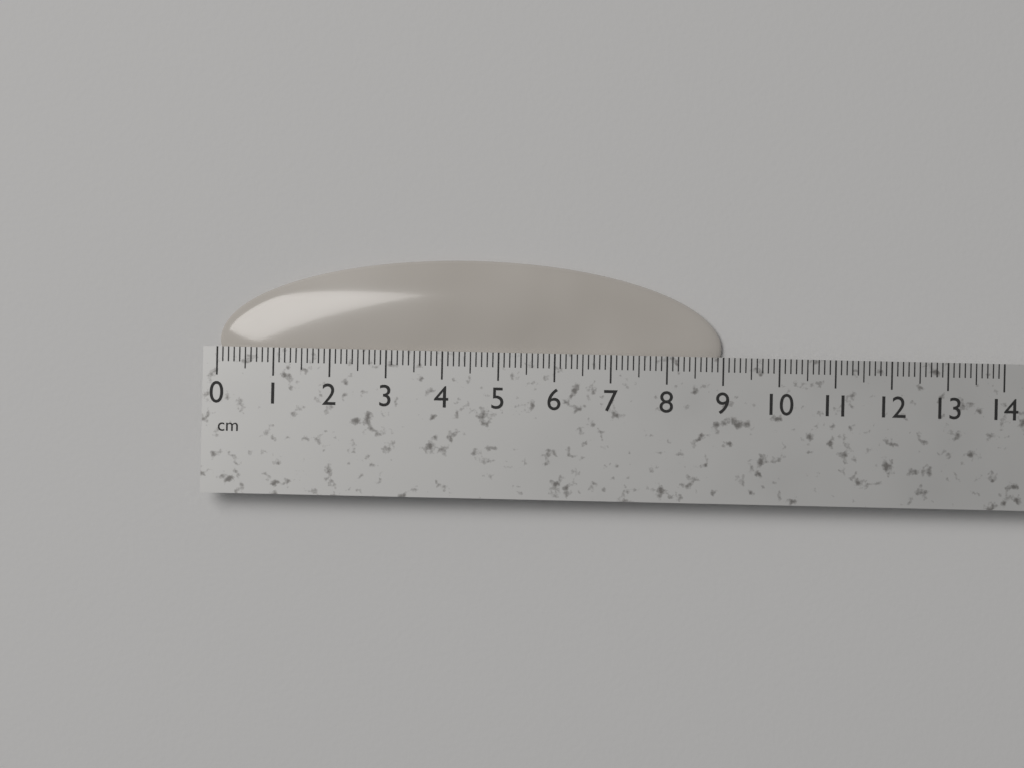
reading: 9.0 cm
